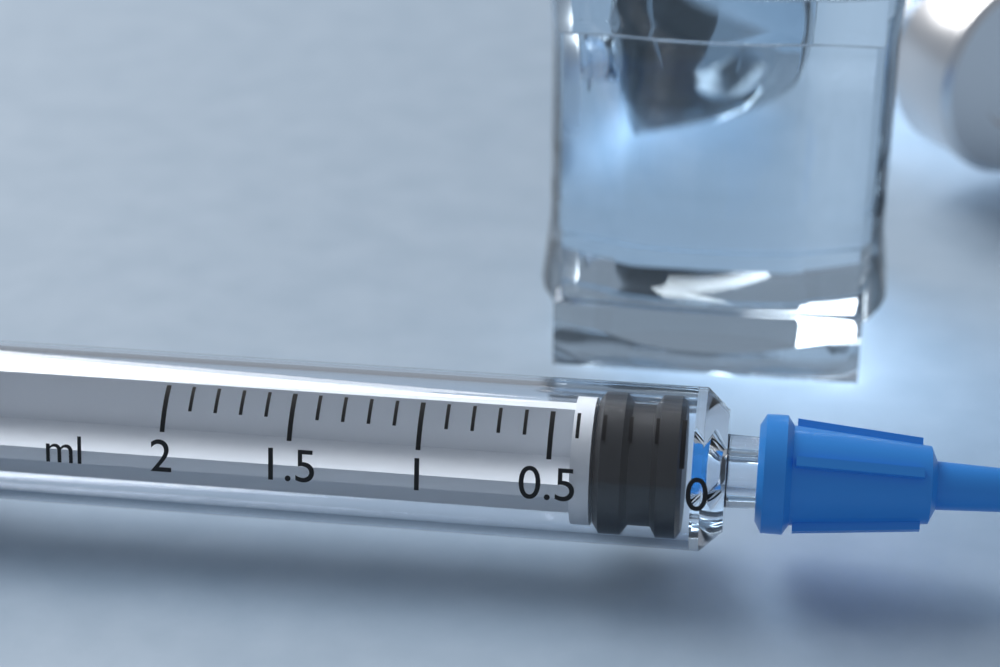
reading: 0.0 ml
